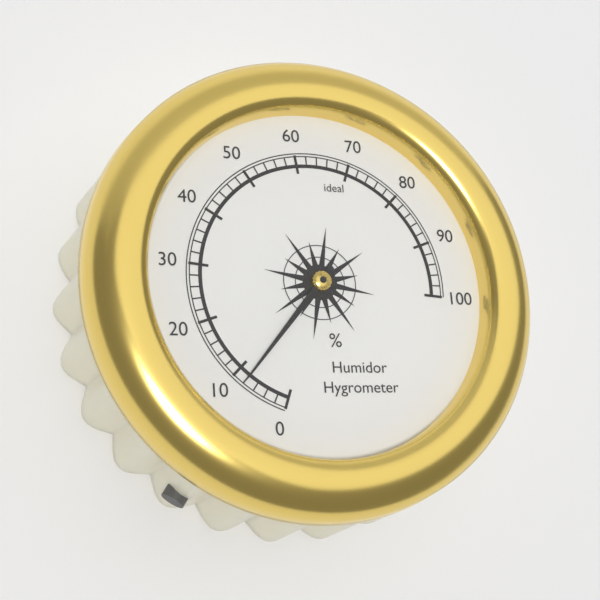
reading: 8 %
